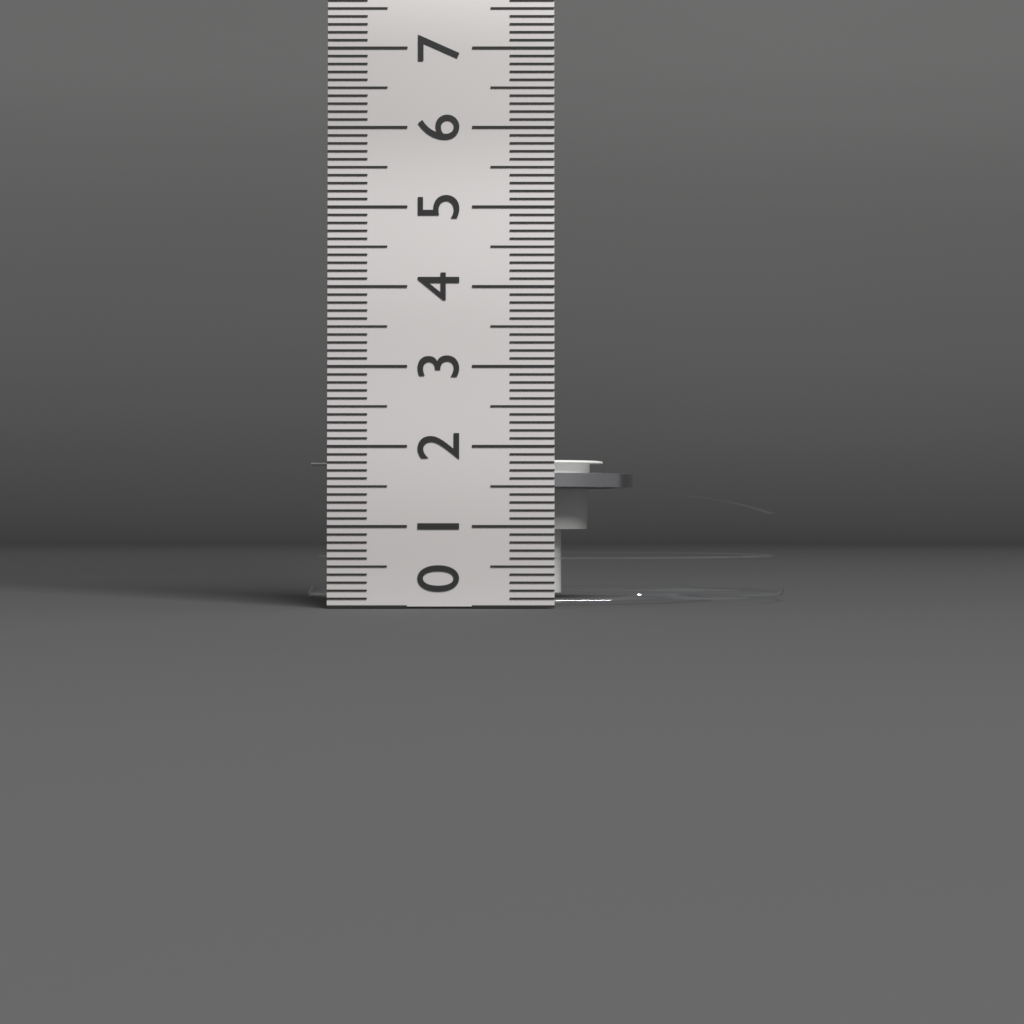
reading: 1.9 cm
